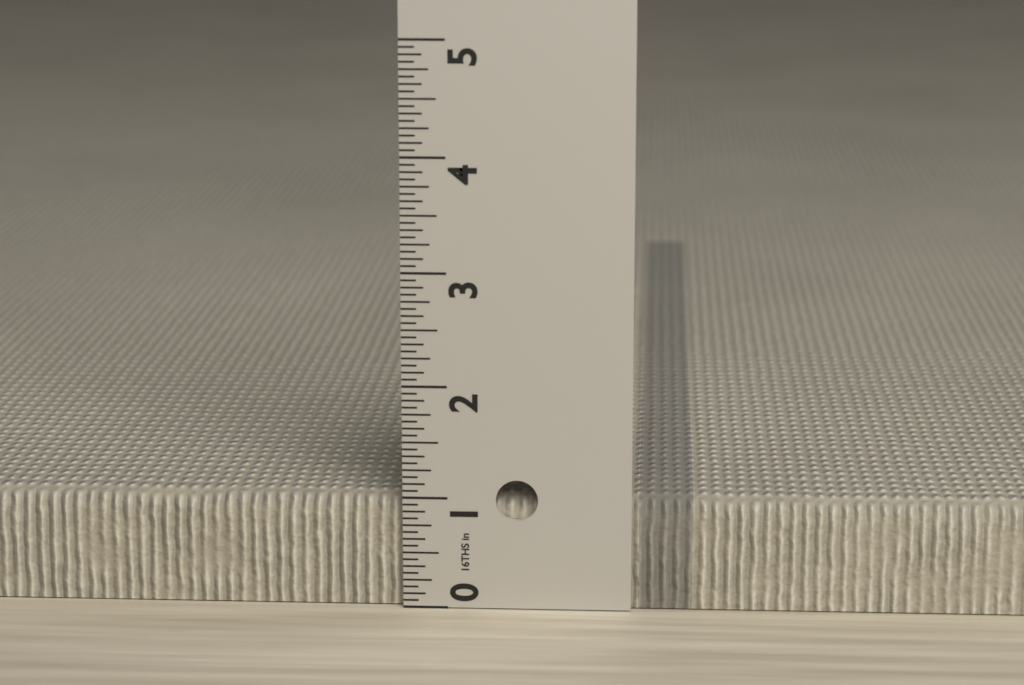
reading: 1.0000 in
